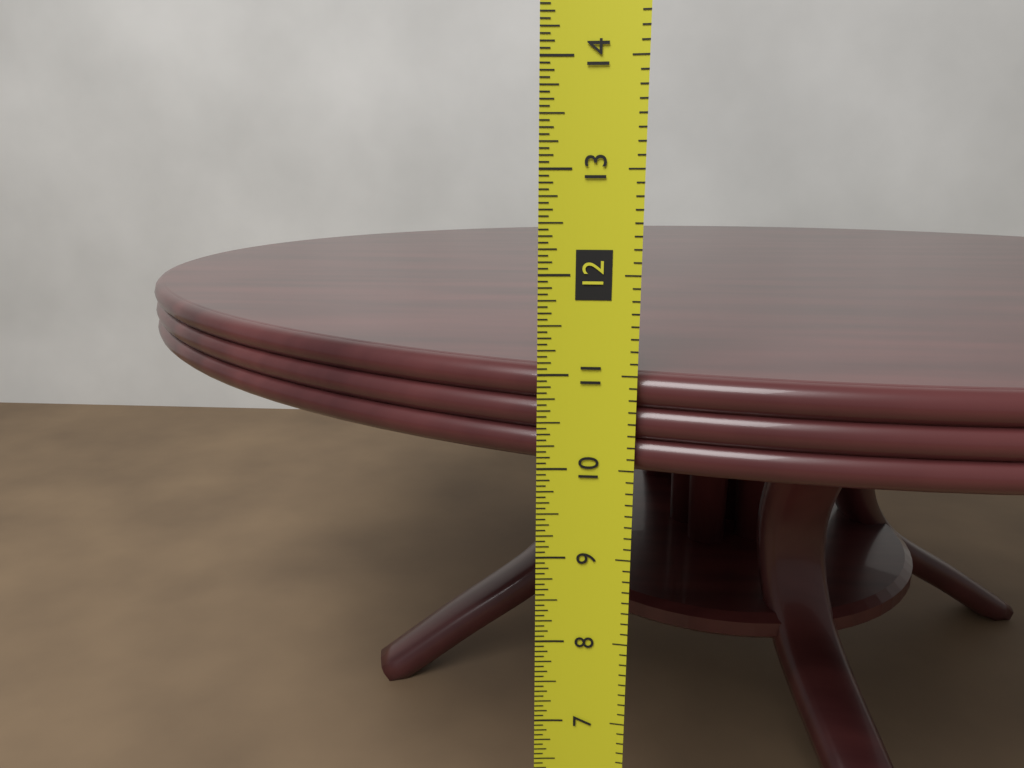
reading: 11.0000 in
